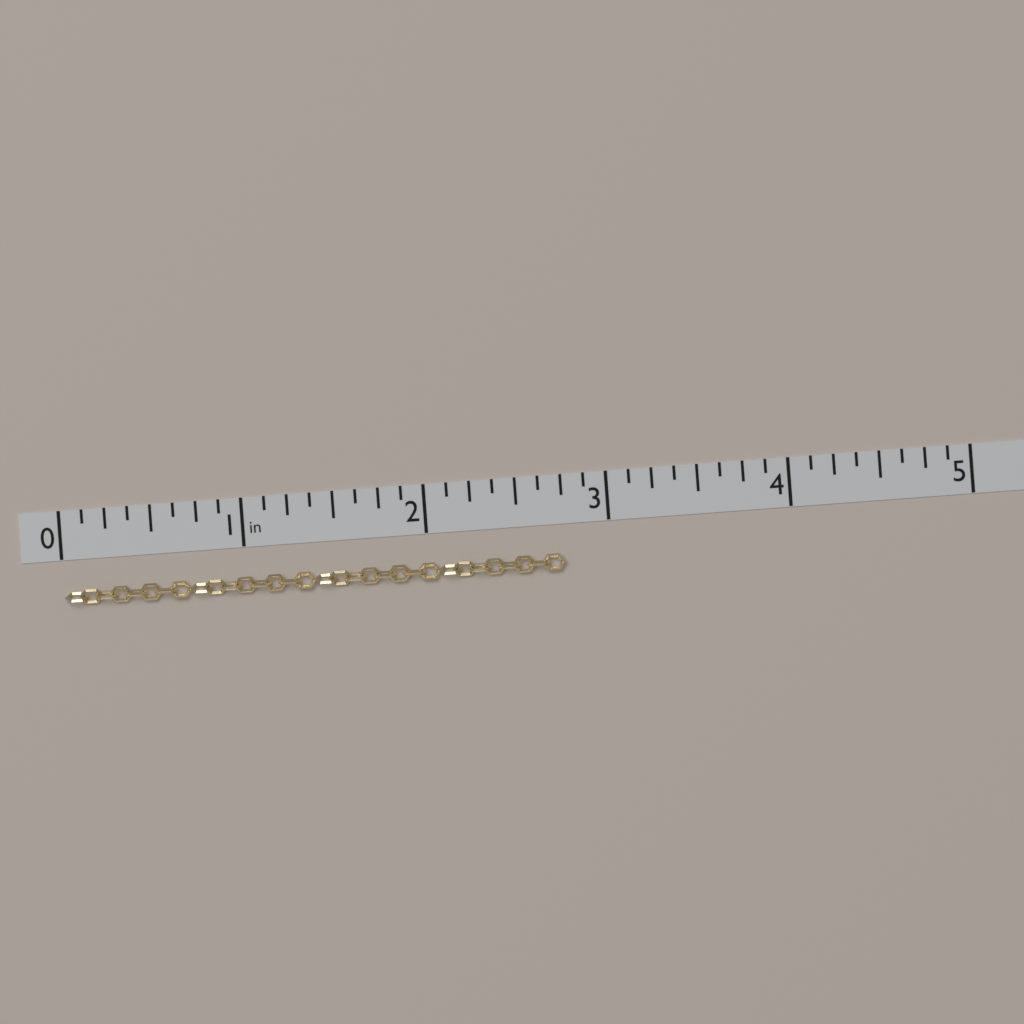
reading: 2.750 in
